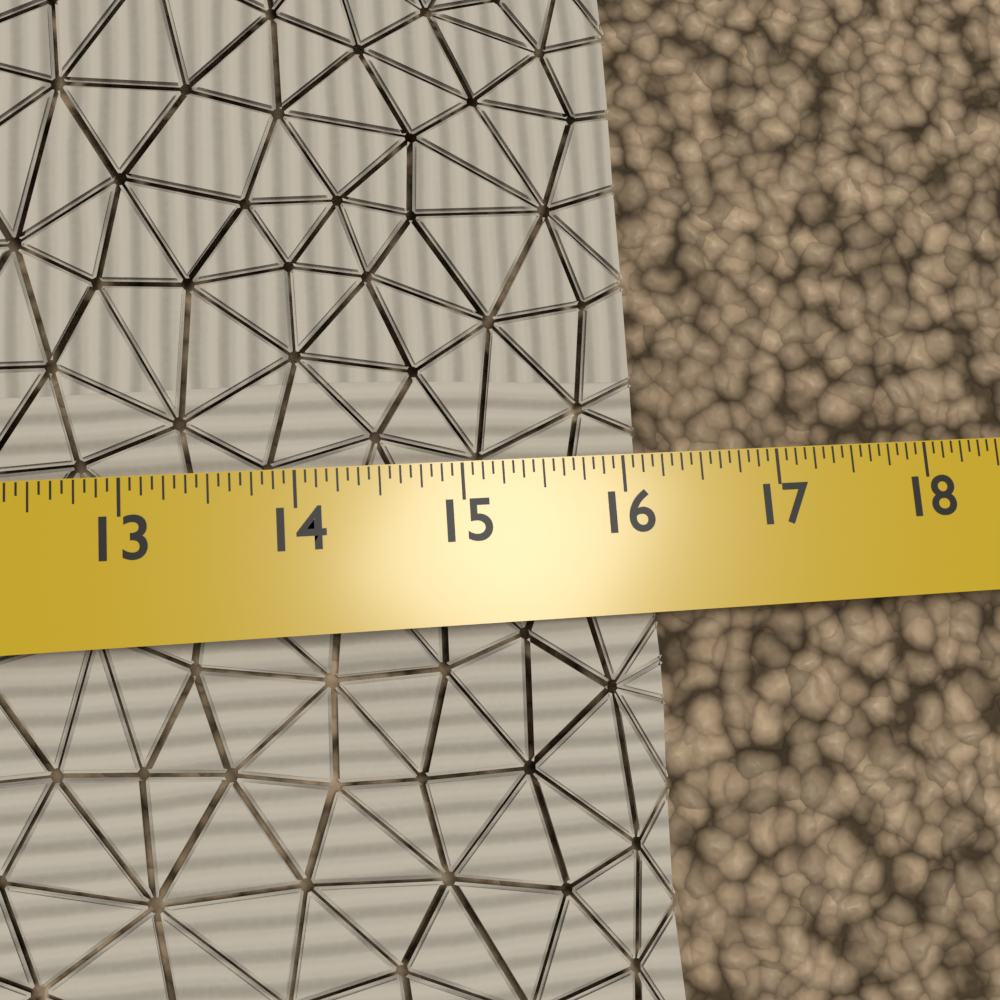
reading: 16.1875 in
